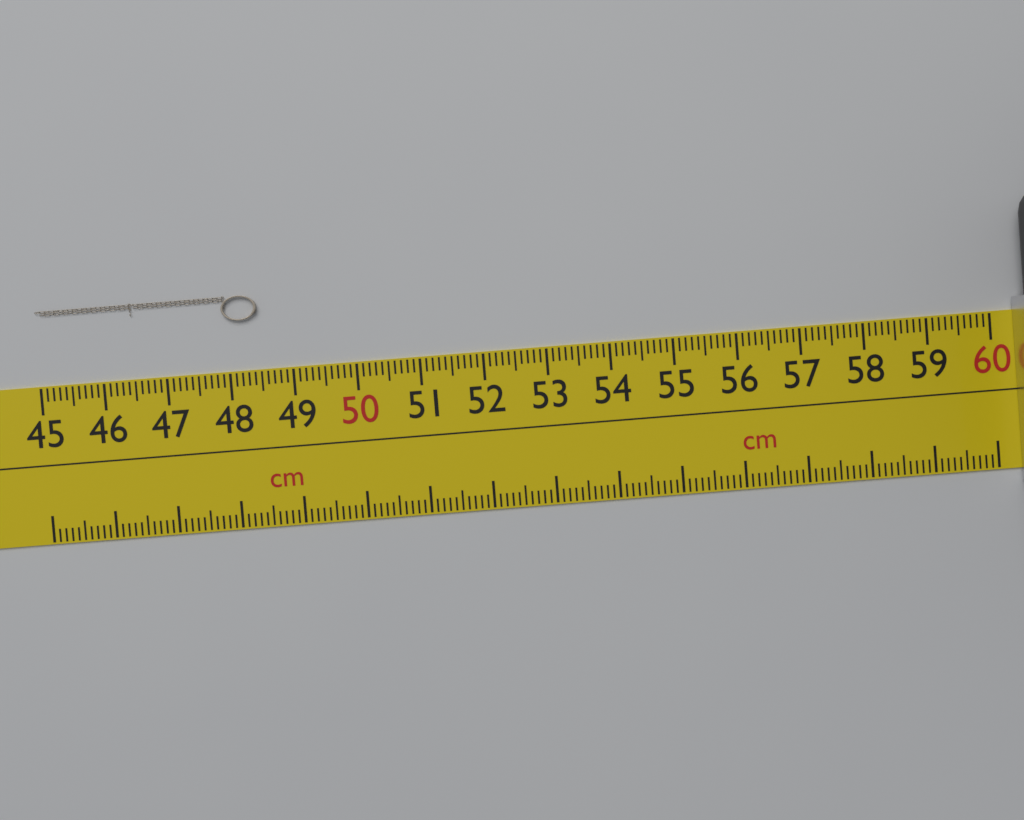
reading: 48.5 cm
